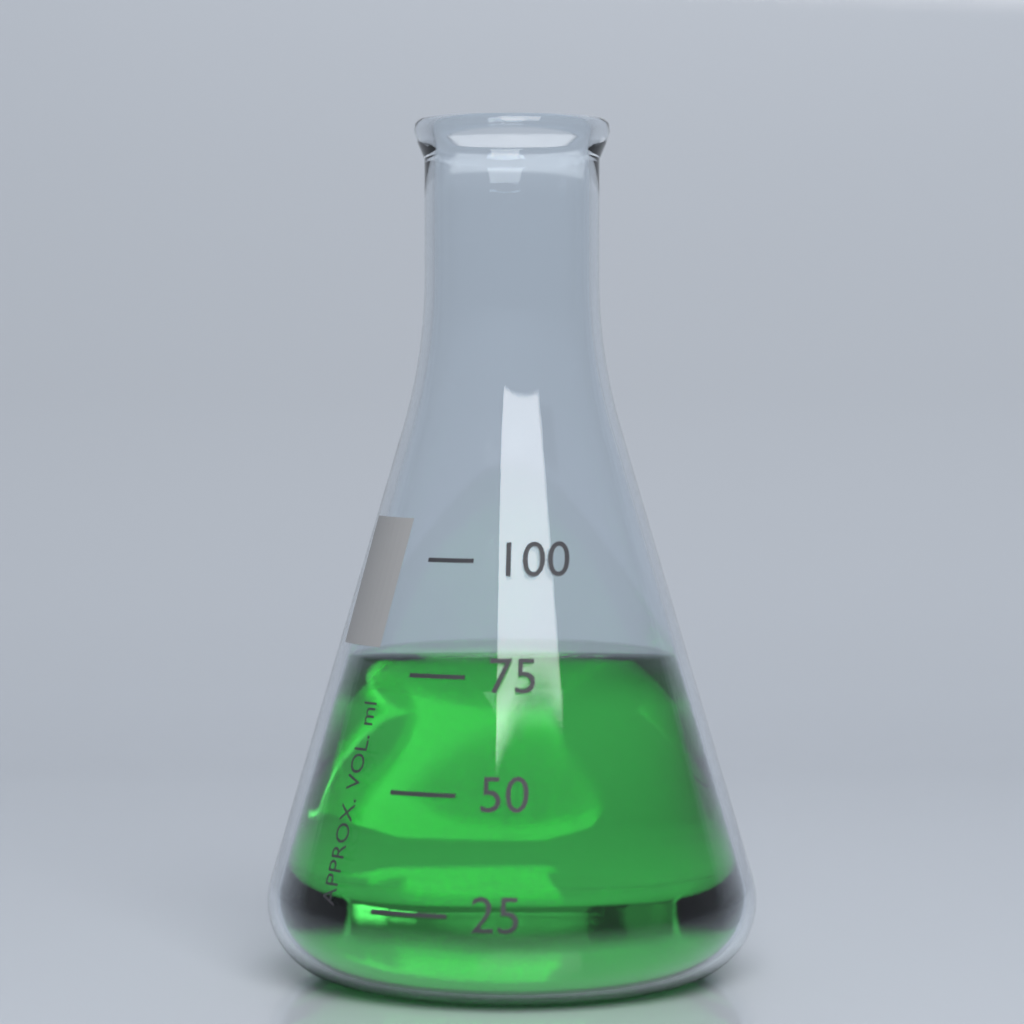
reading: 77 ml
